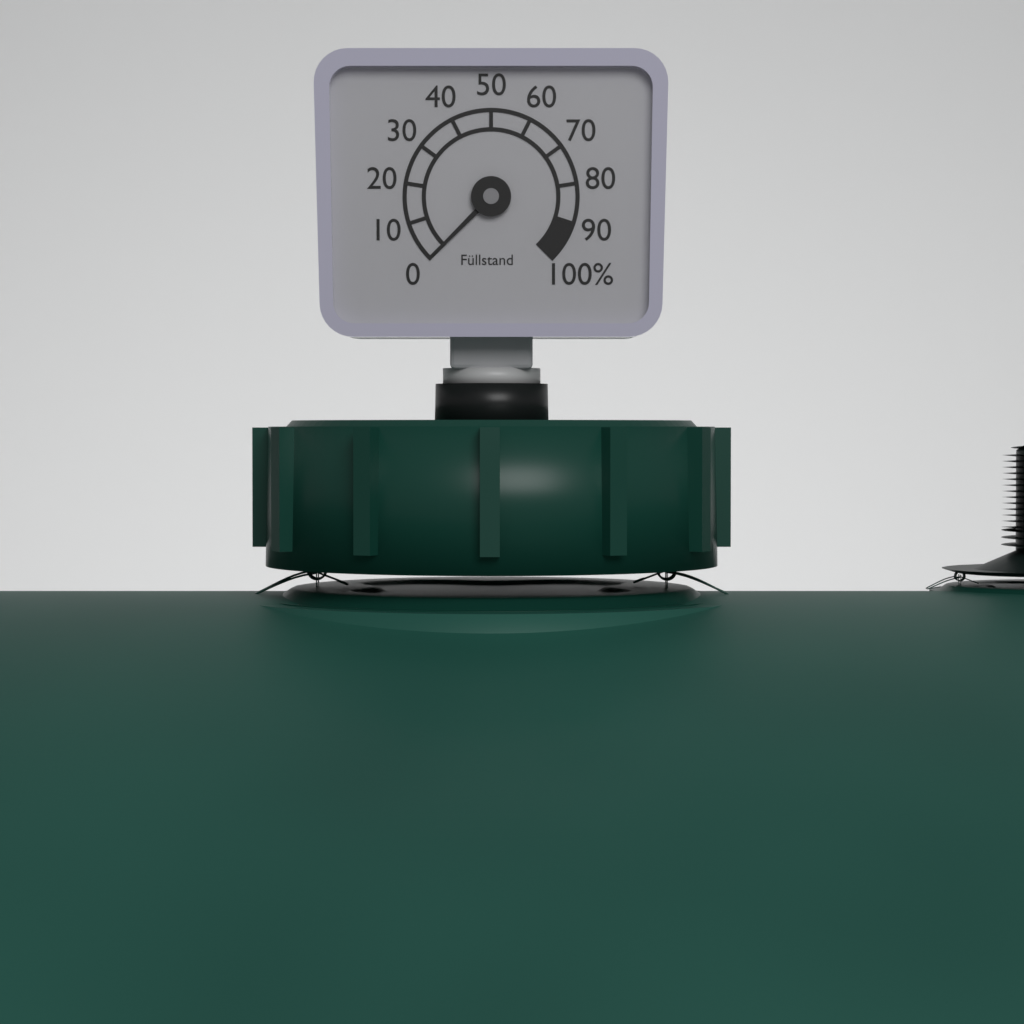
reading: 0 %
